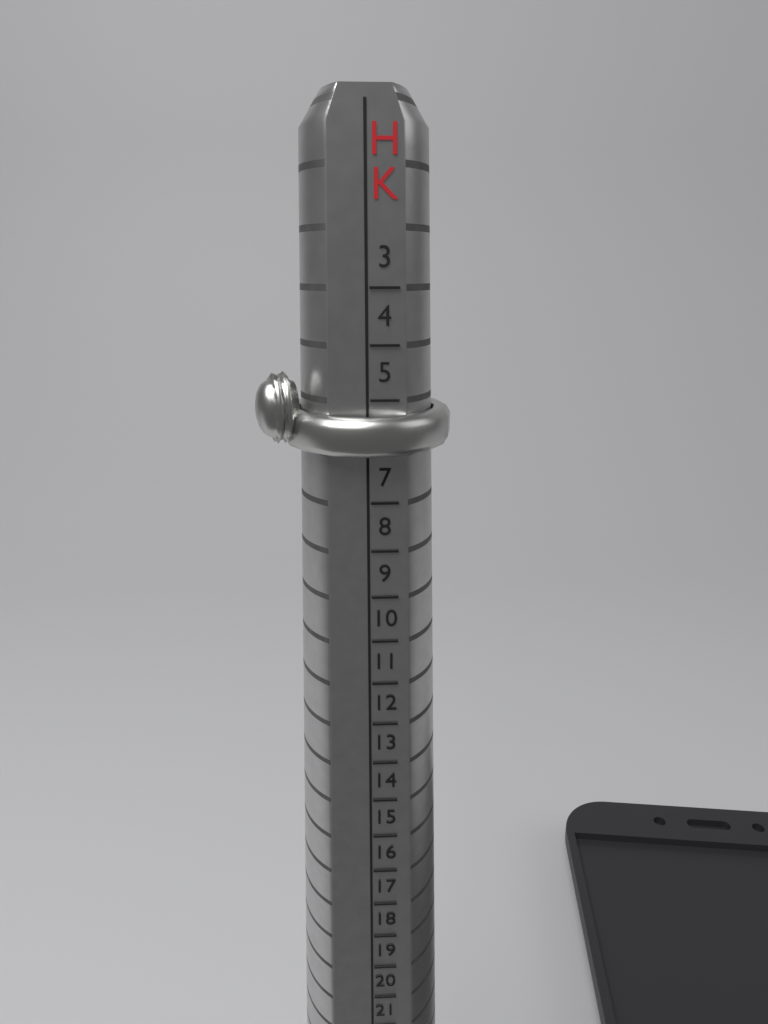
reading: 6 HK
